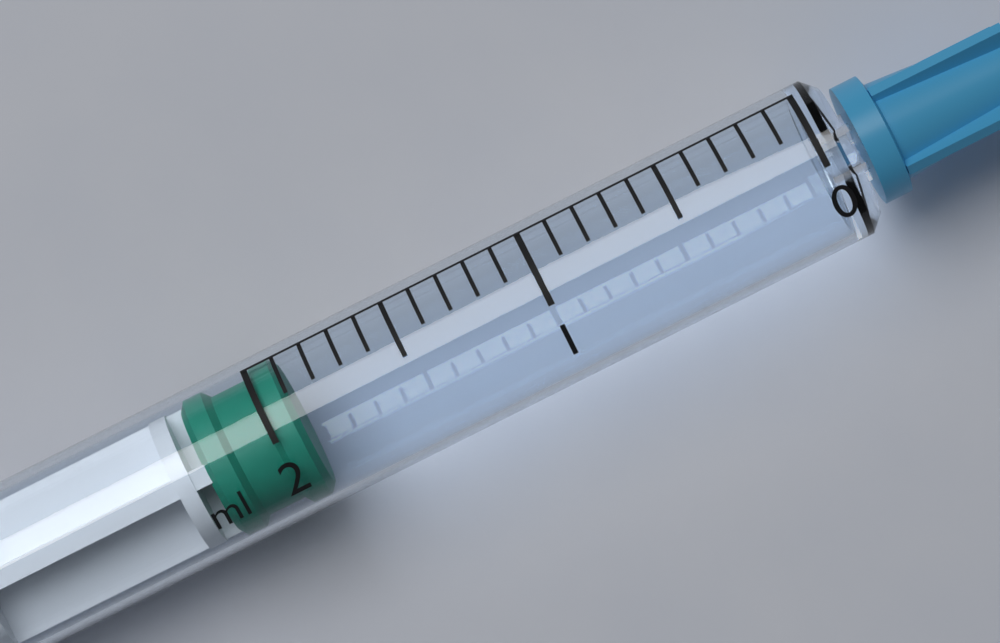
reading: 1.9 ml
